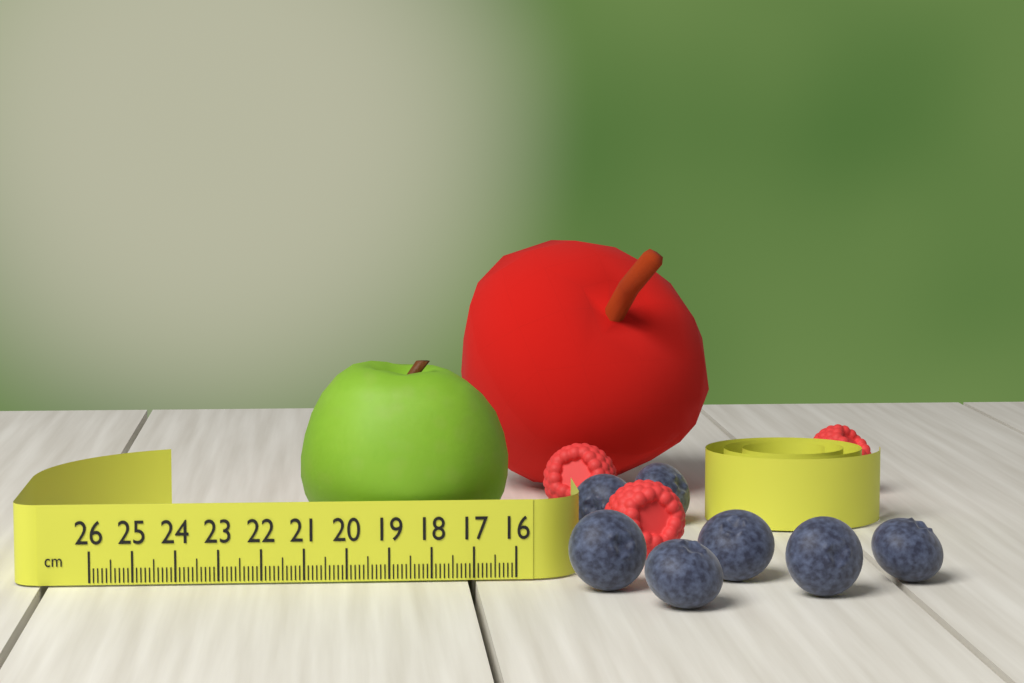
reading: 21.1 cm
